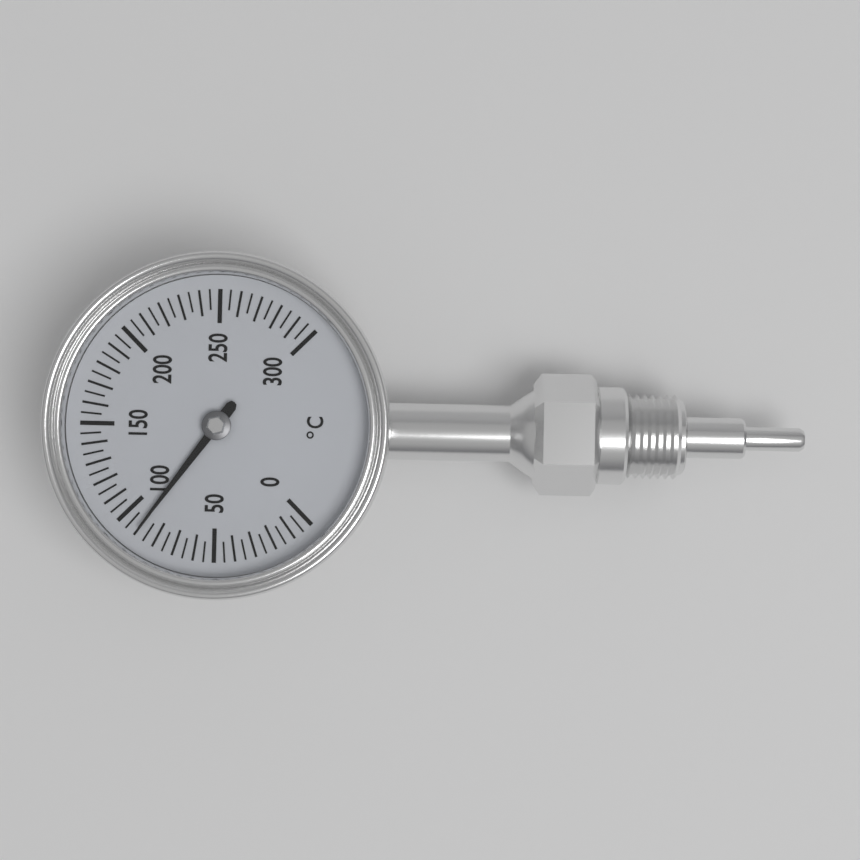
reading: 90 °C
